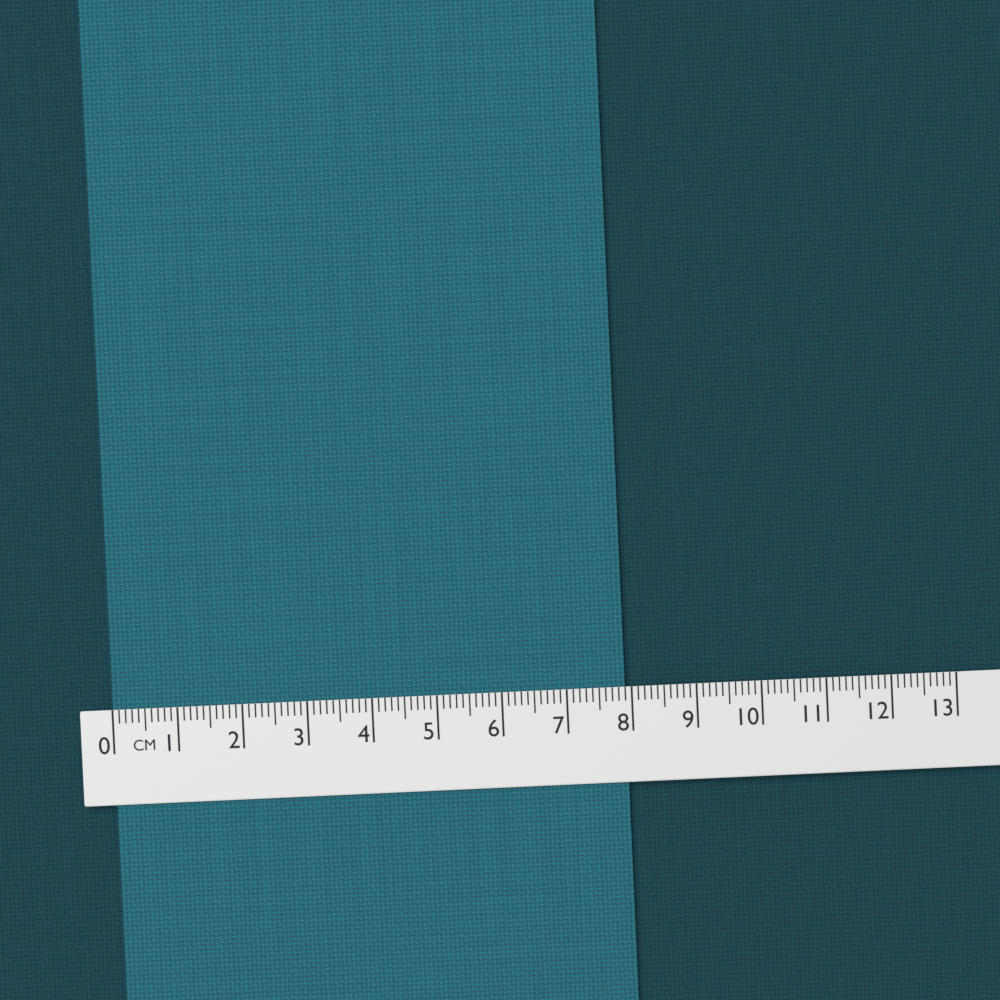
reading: 7.9 cm
